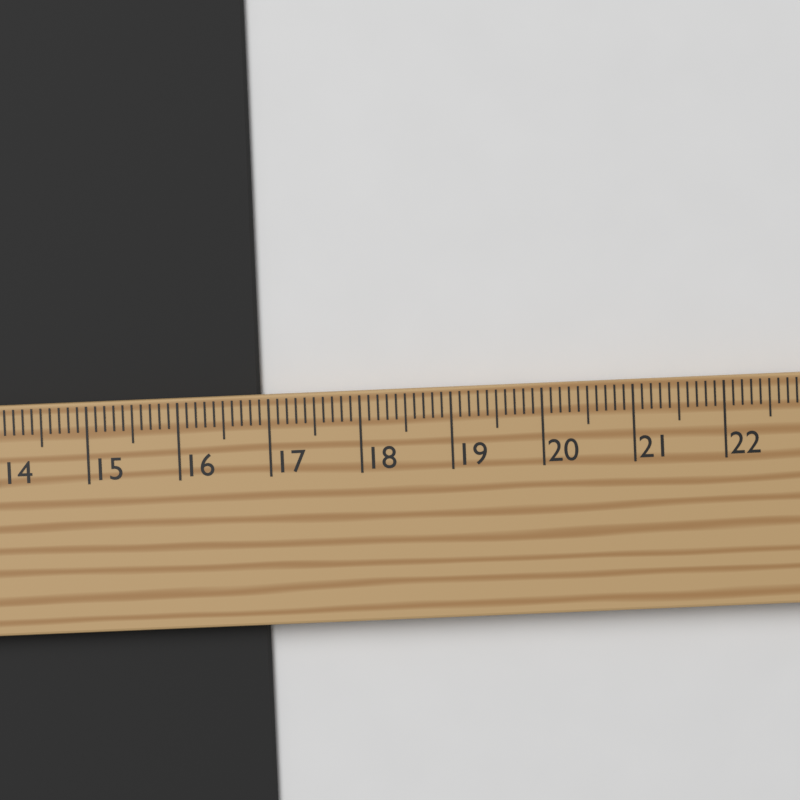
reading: 16.9 cm
